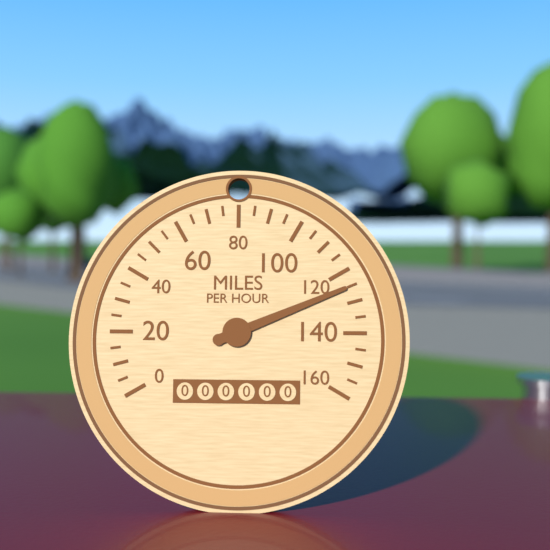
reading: 125 mph
